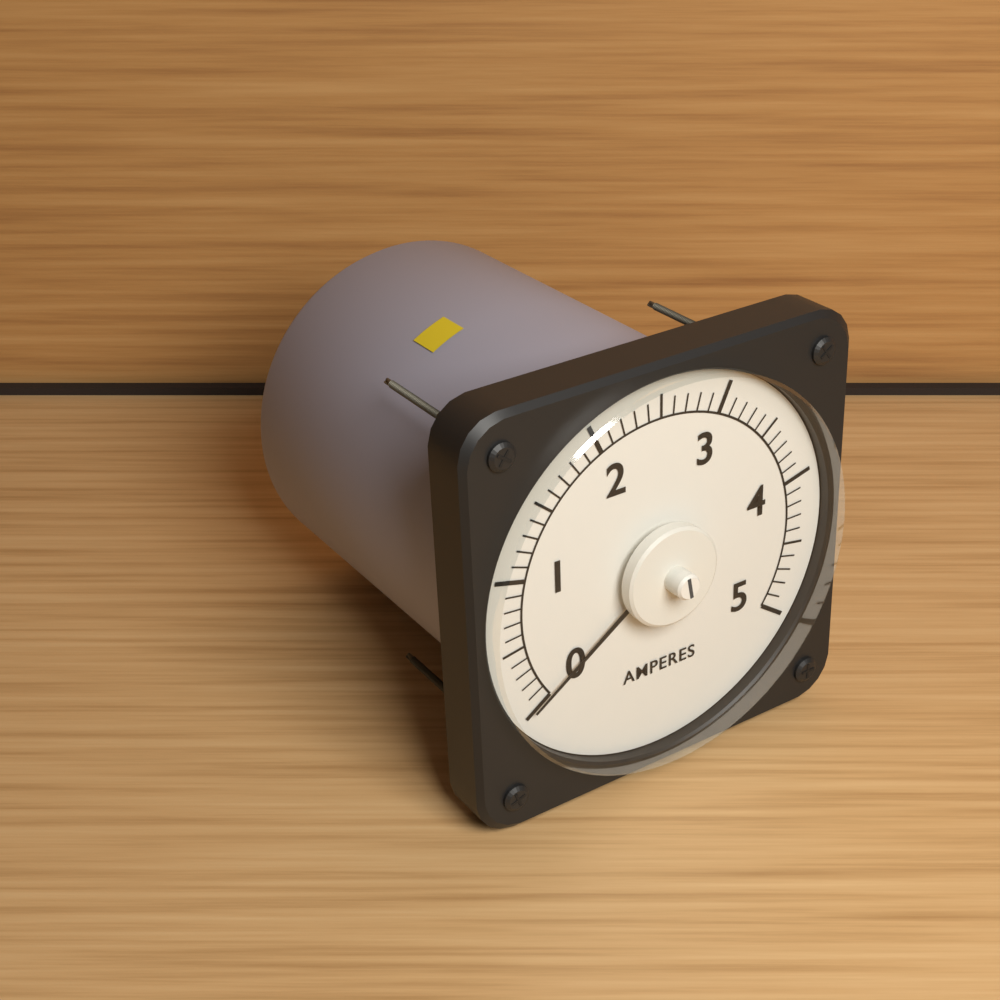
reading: 0.0 A
